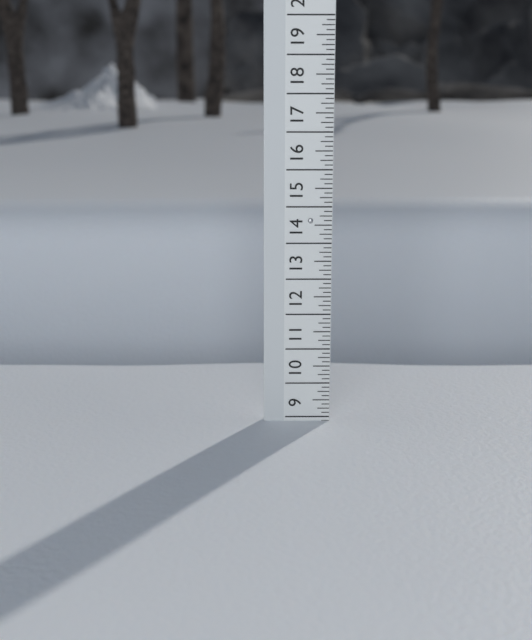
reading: 8.875 (no unit)
